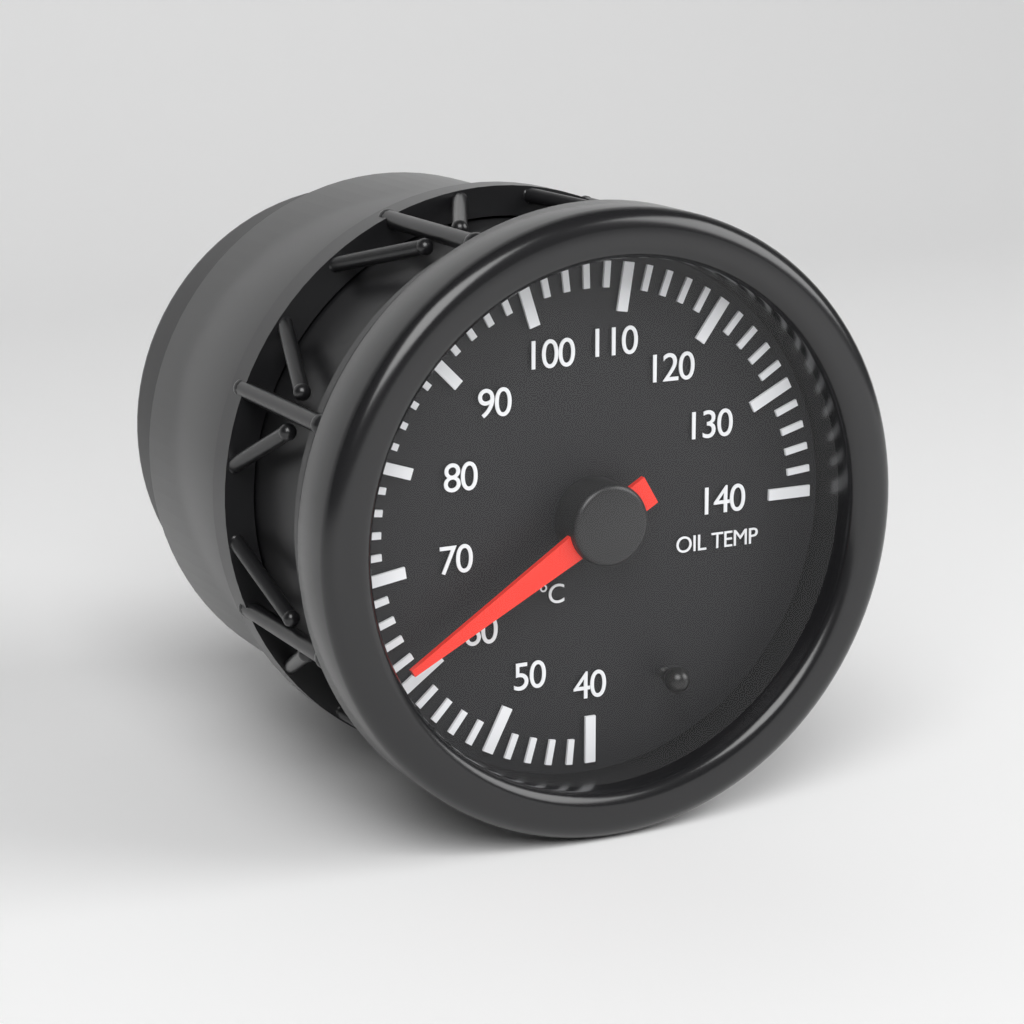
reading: 62 °C
